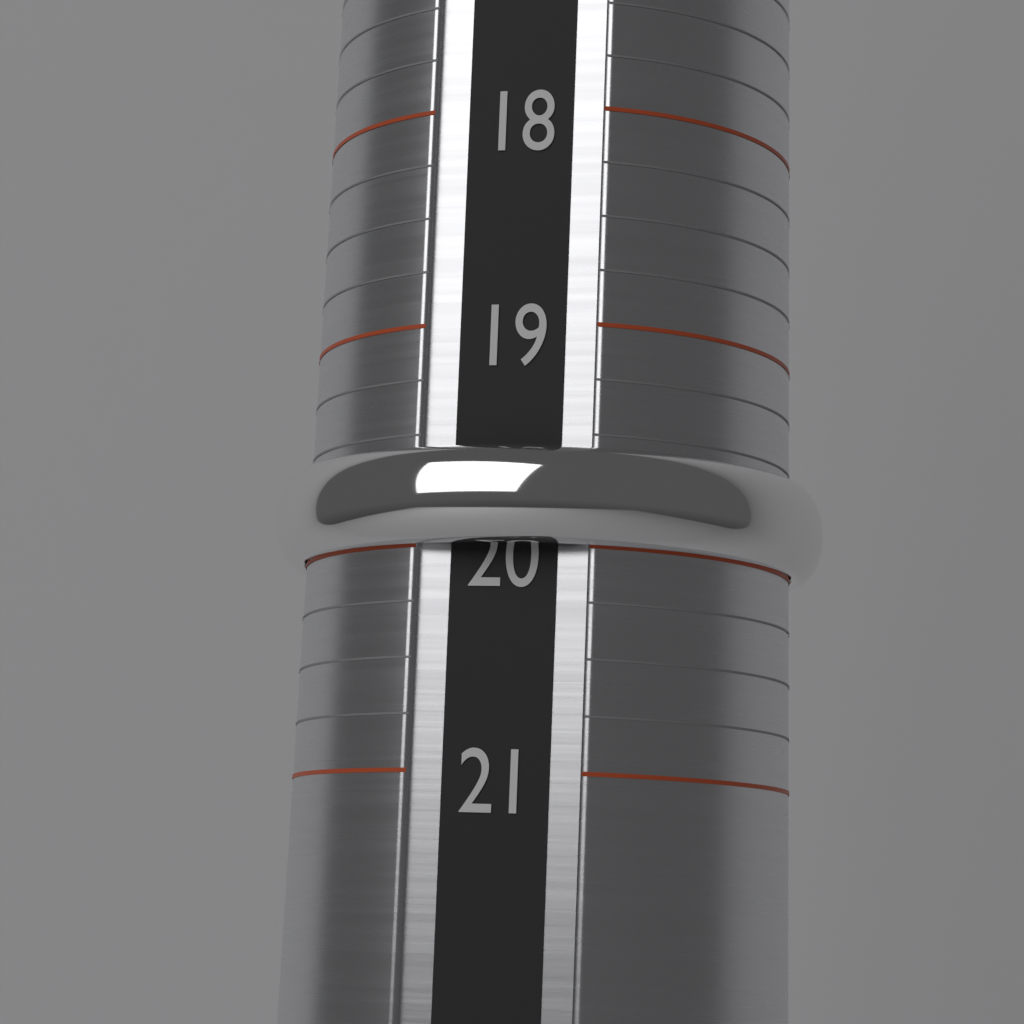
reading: 20.00 (no unit)
